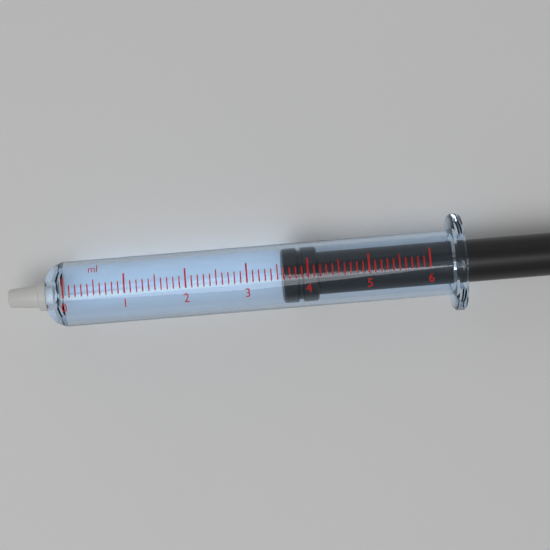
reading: 3.6 ml
